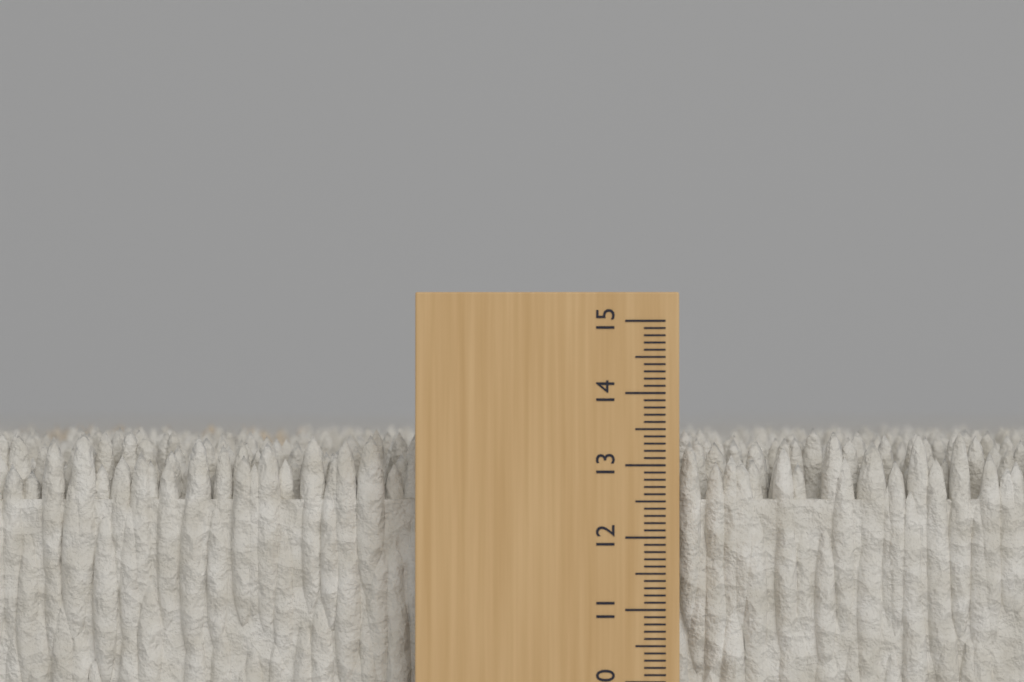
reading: 13.5 cm
